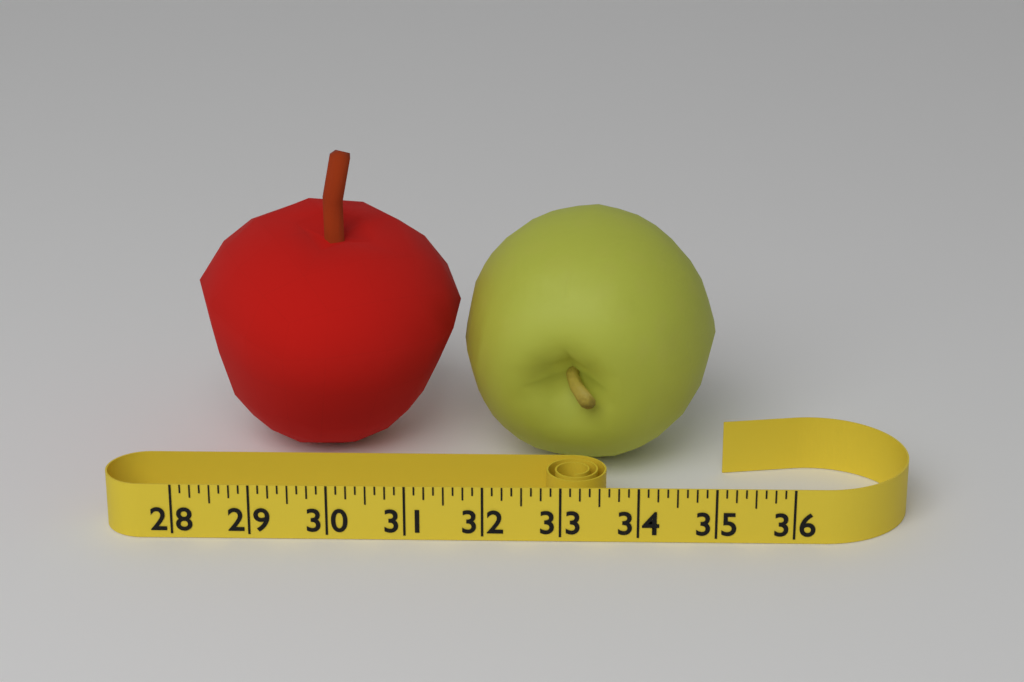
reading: 35.125 (no unit)
